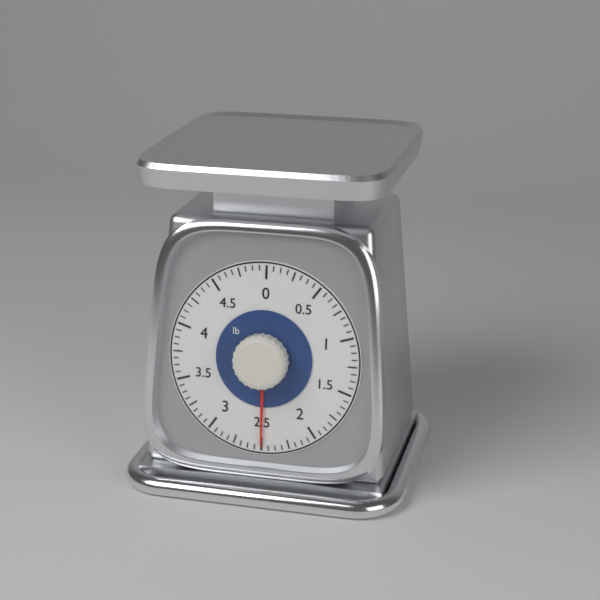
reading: 2.5000 lb
